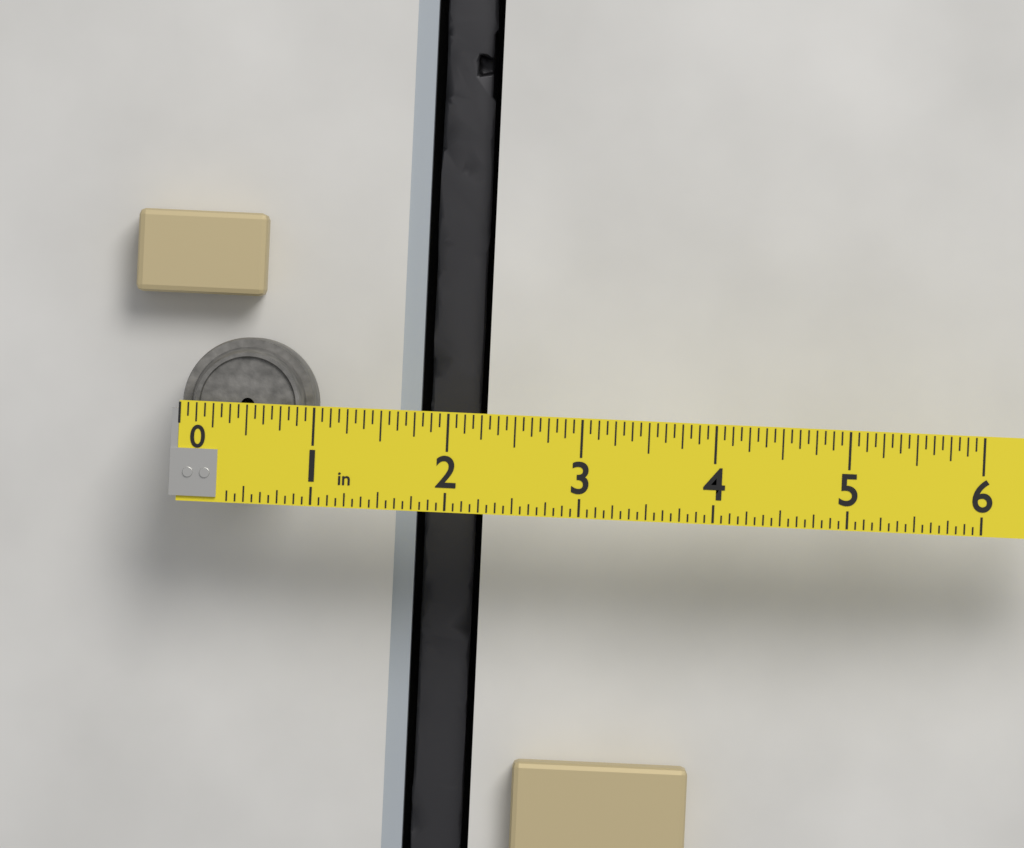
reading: 1.0000 in
